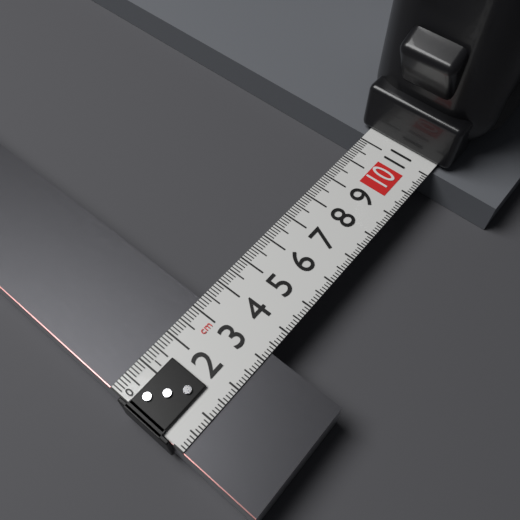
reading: 3.3 cm
